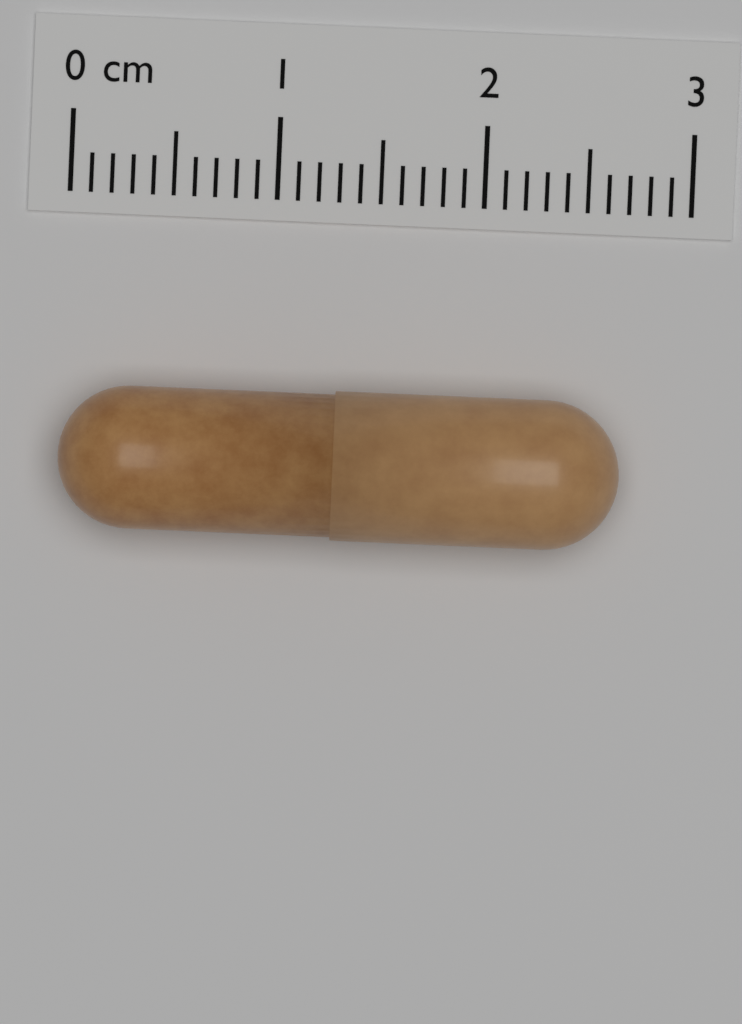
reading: 2.7 cm
